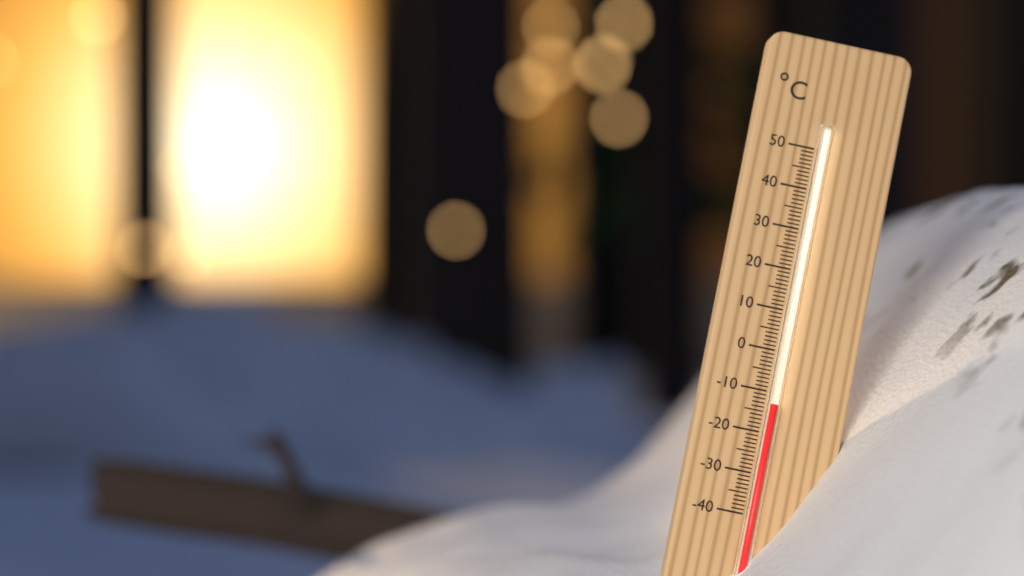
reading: -13 °C
